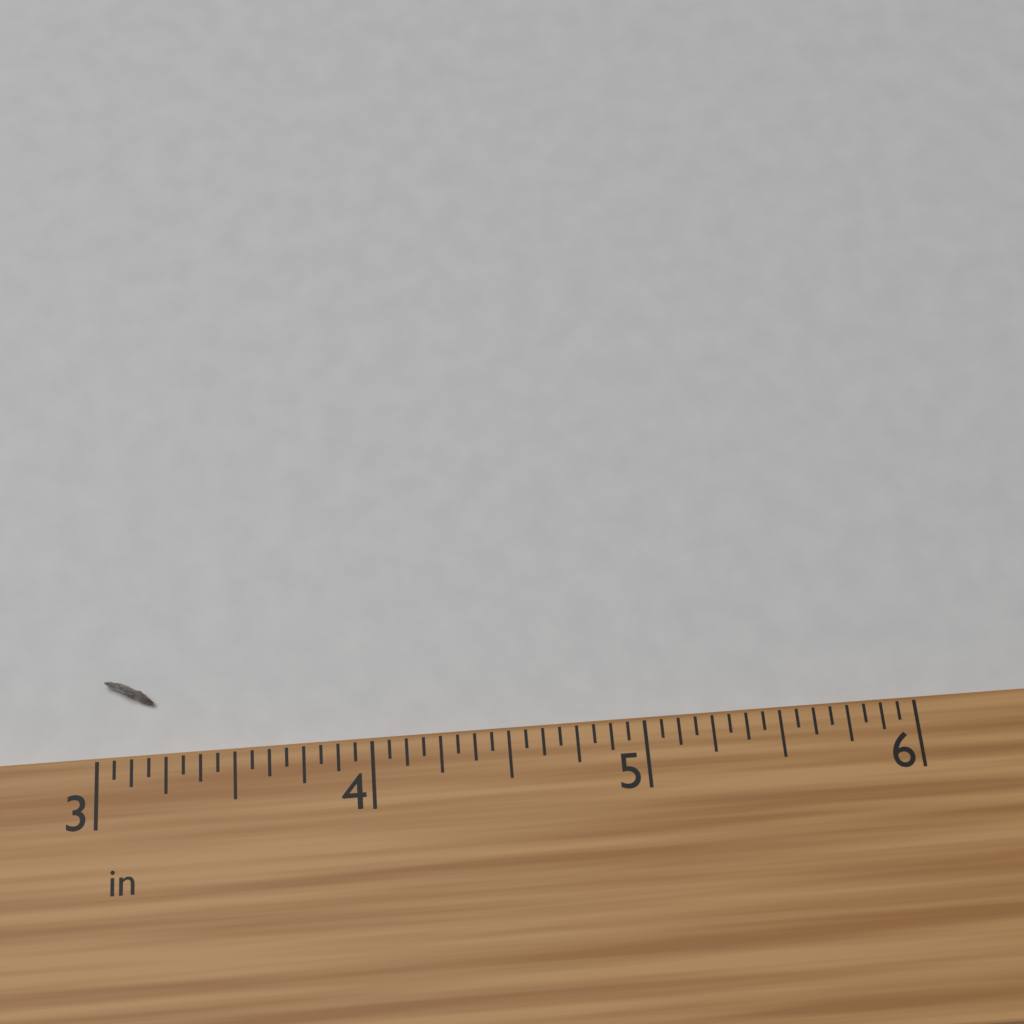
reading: 3.1875 in
